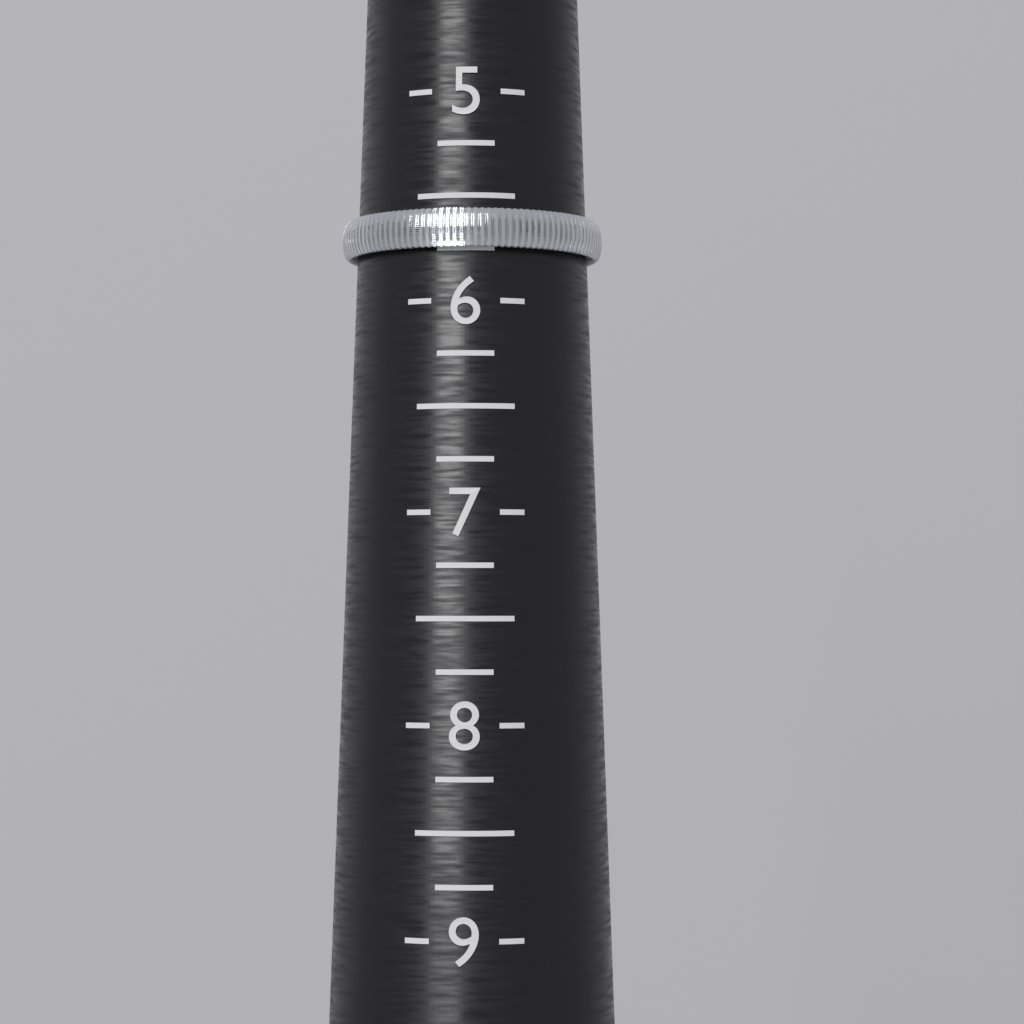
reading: 5.75 (no unit)
